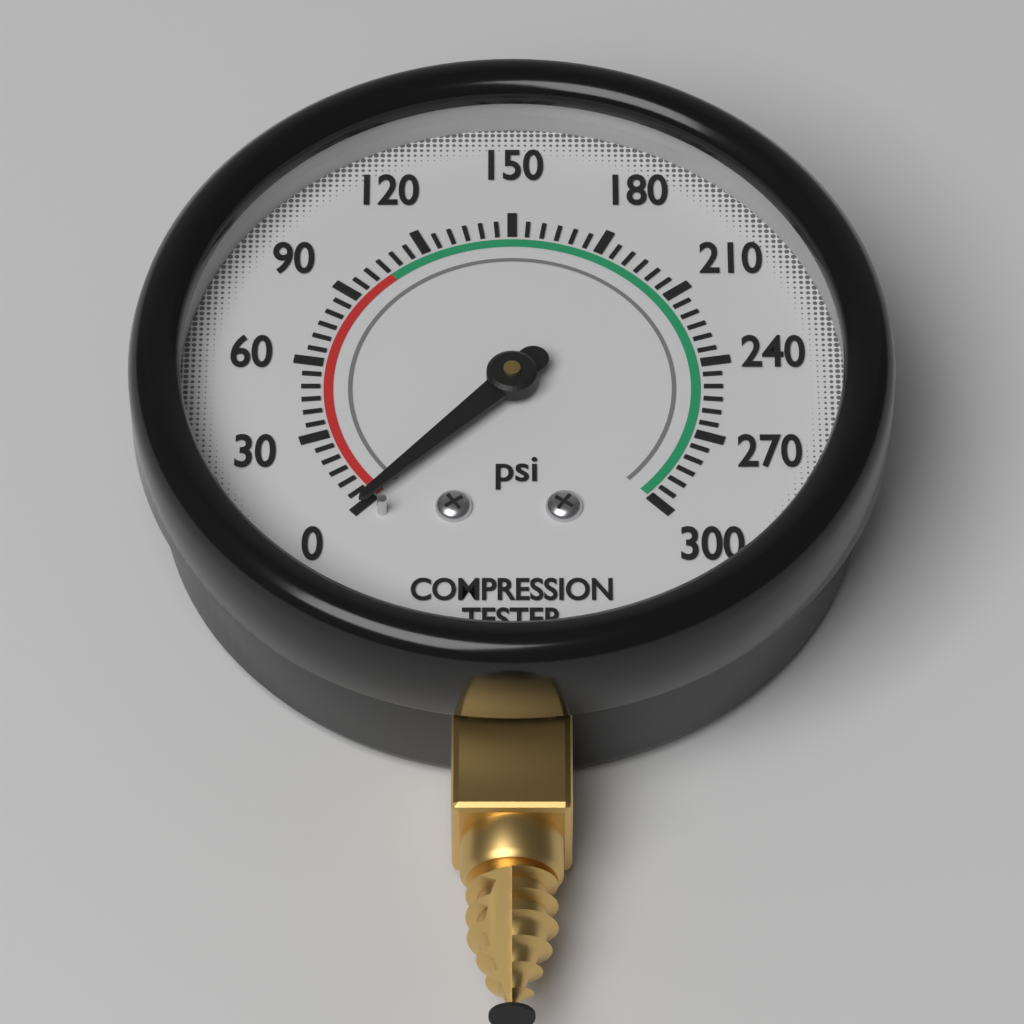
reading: 0 psi
